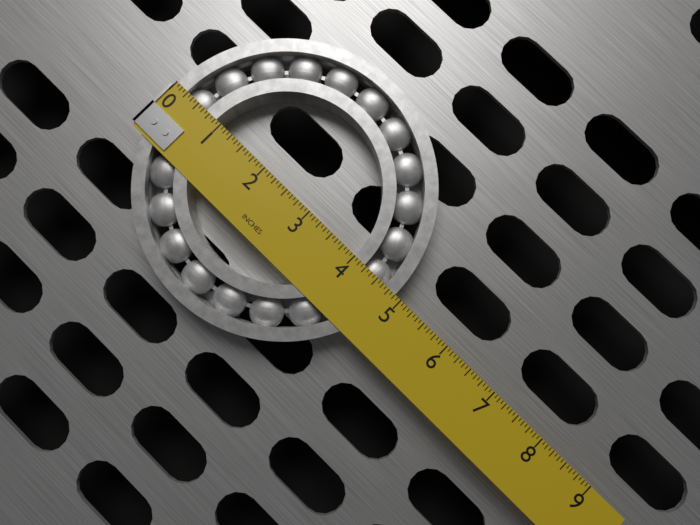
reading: 4.8750 in
